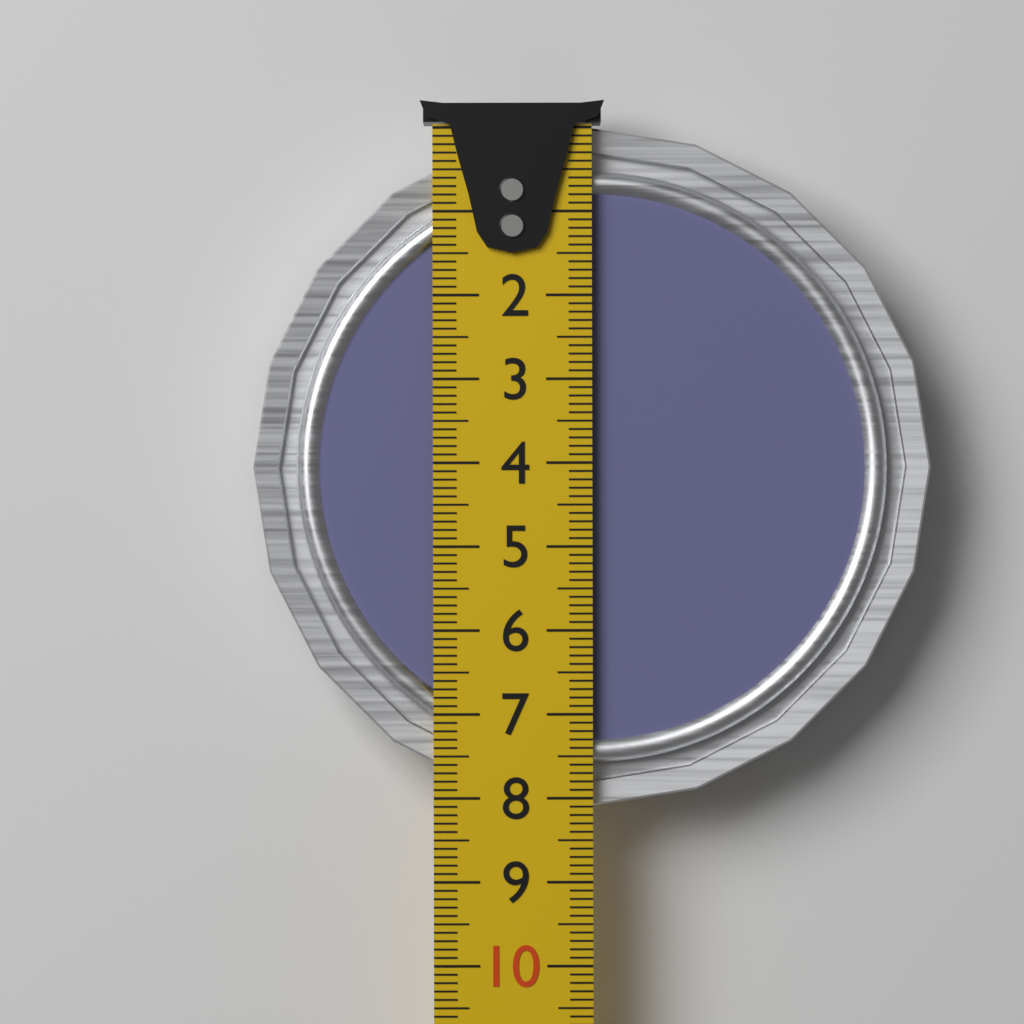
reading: 8.1 cm
